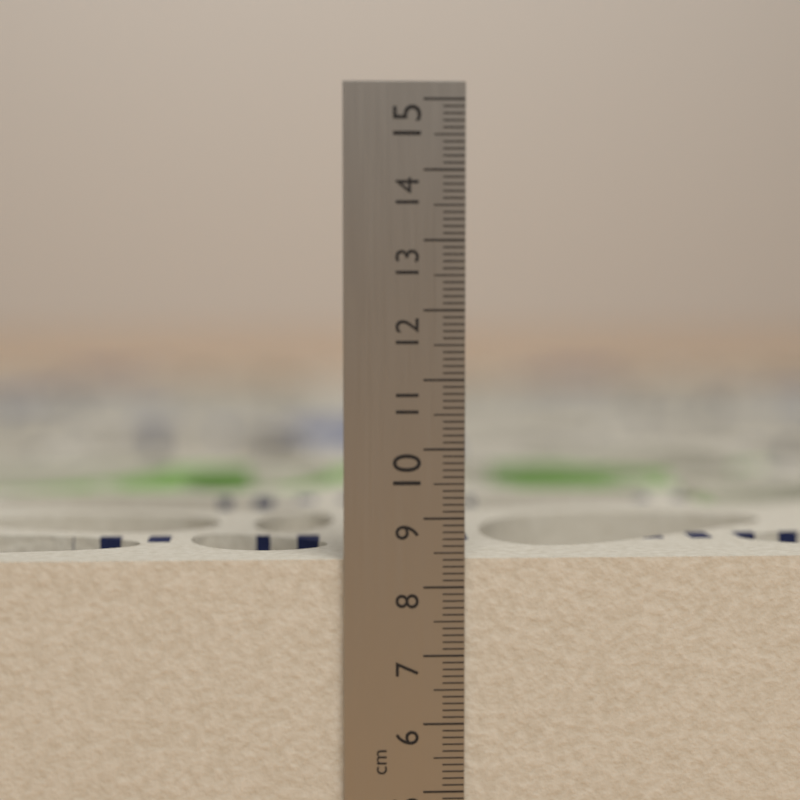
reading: 8.4 cm
